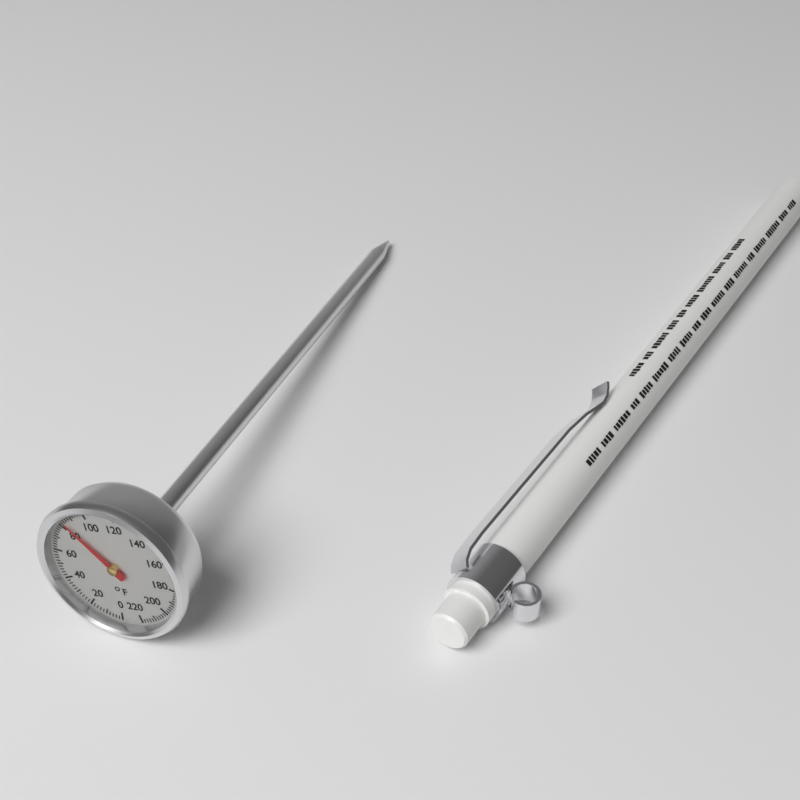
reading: 84 °F
